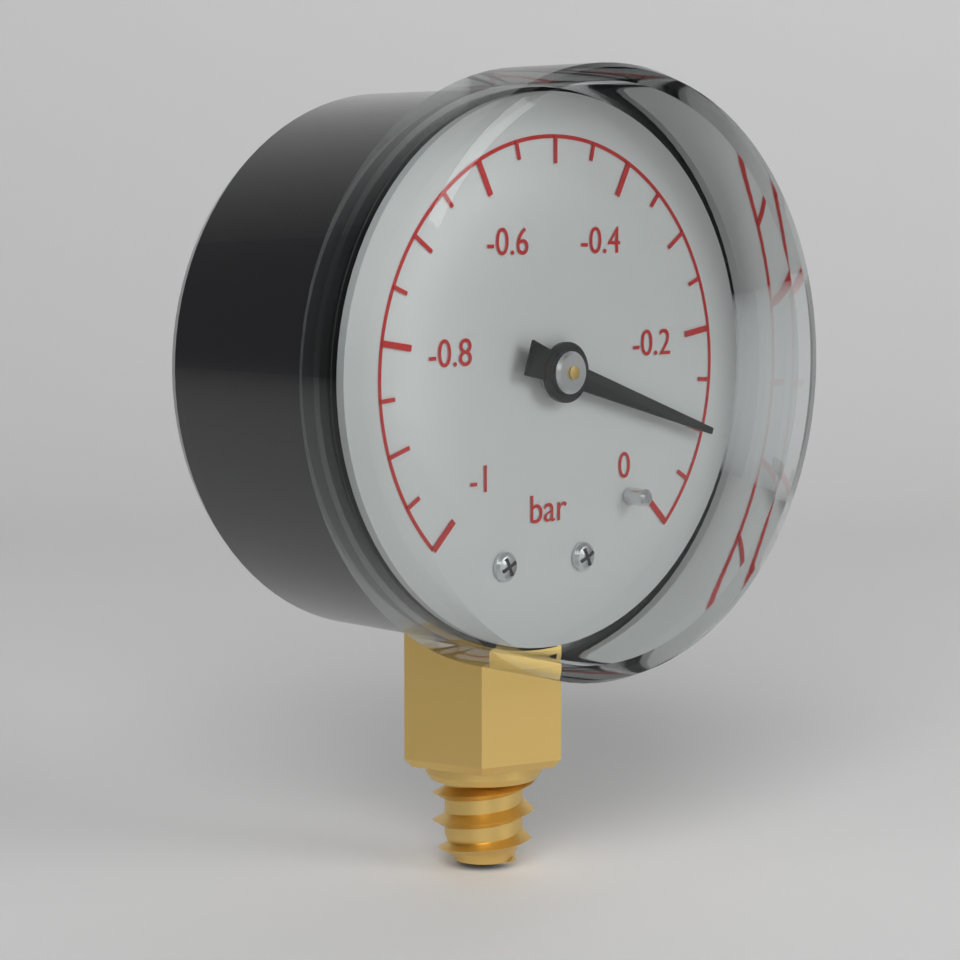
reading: -0.10 bar
